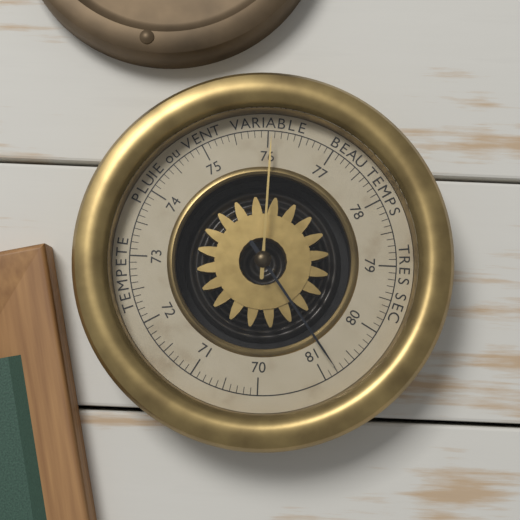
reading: 80.8 (no unit)
